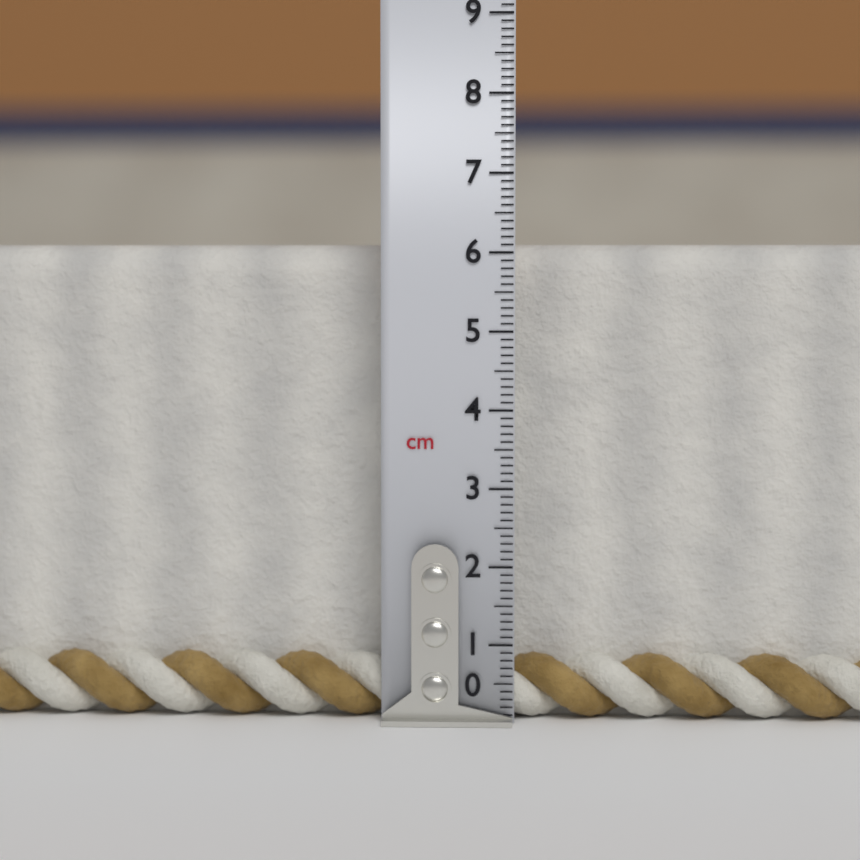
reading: 6.1 cm
